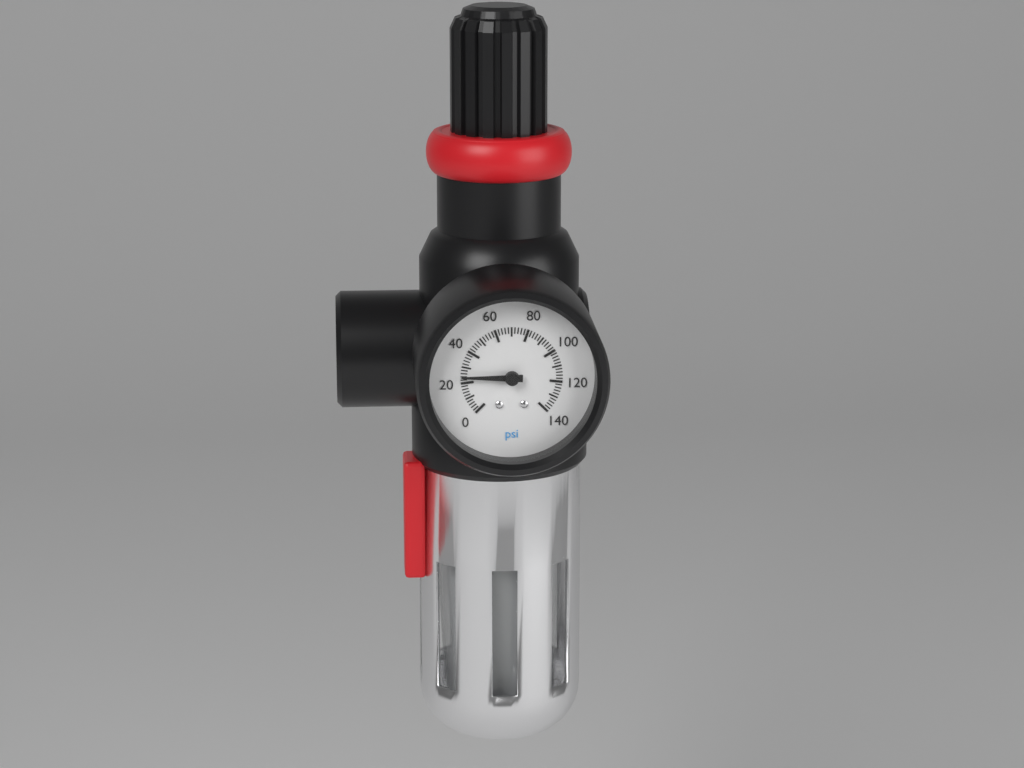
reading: 24 psi
